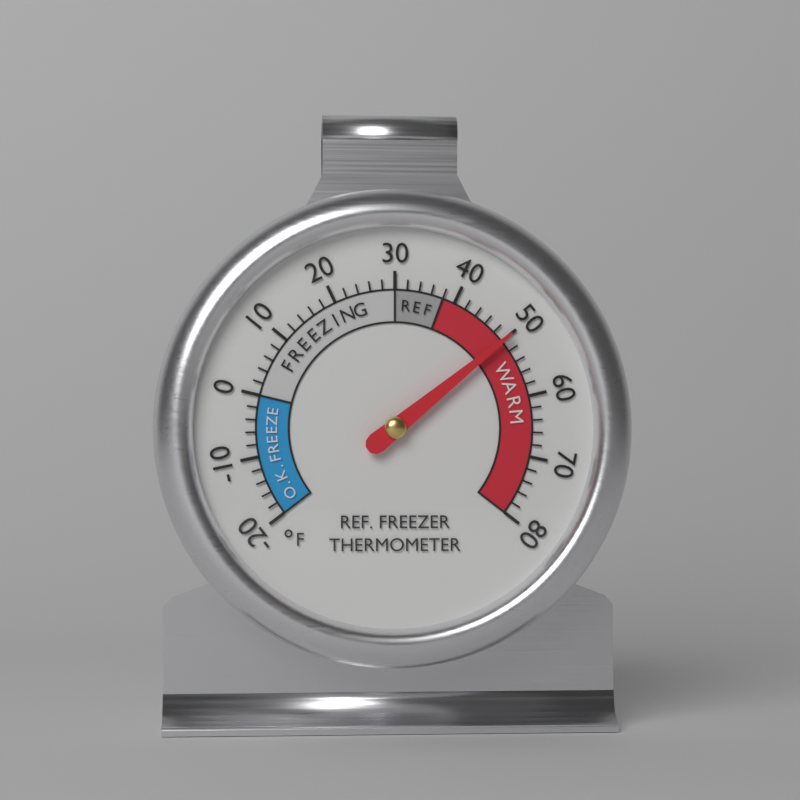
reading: 50 °F
